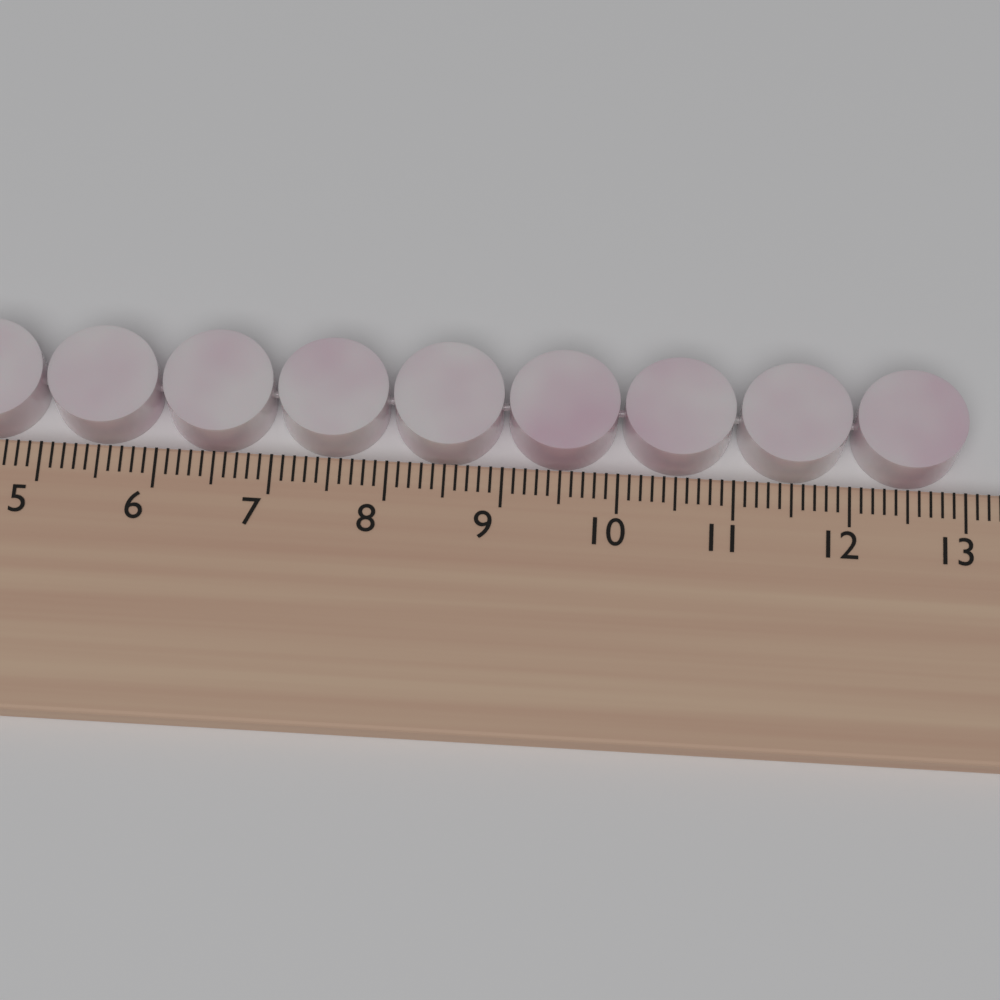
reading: 13.0 cm
